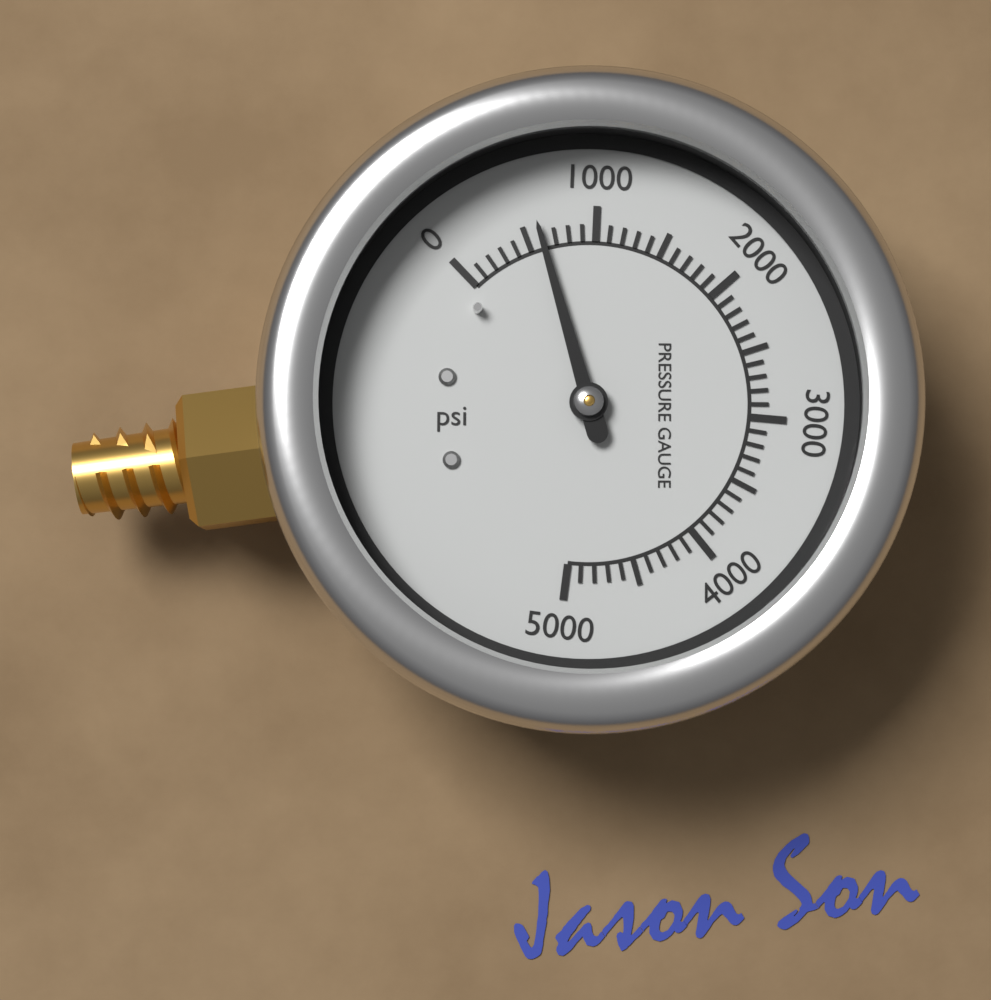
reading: 600 psi
